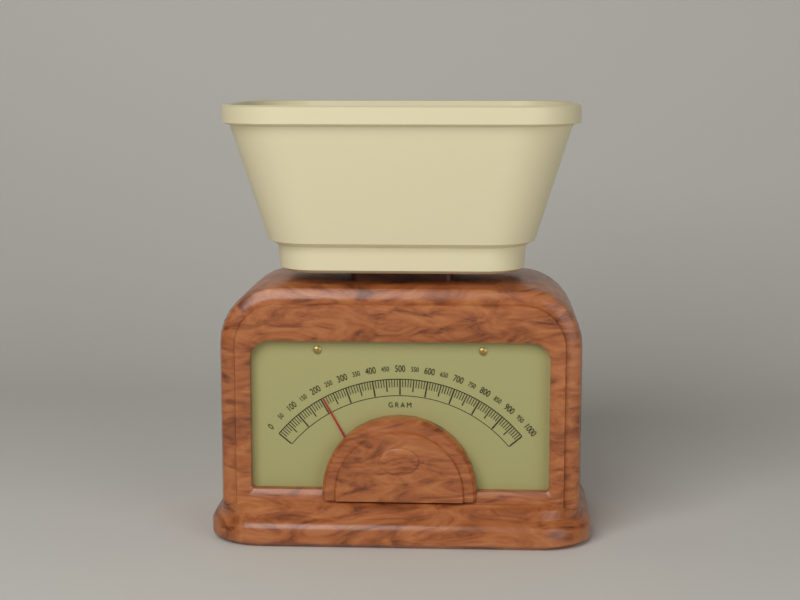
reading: 210 g
